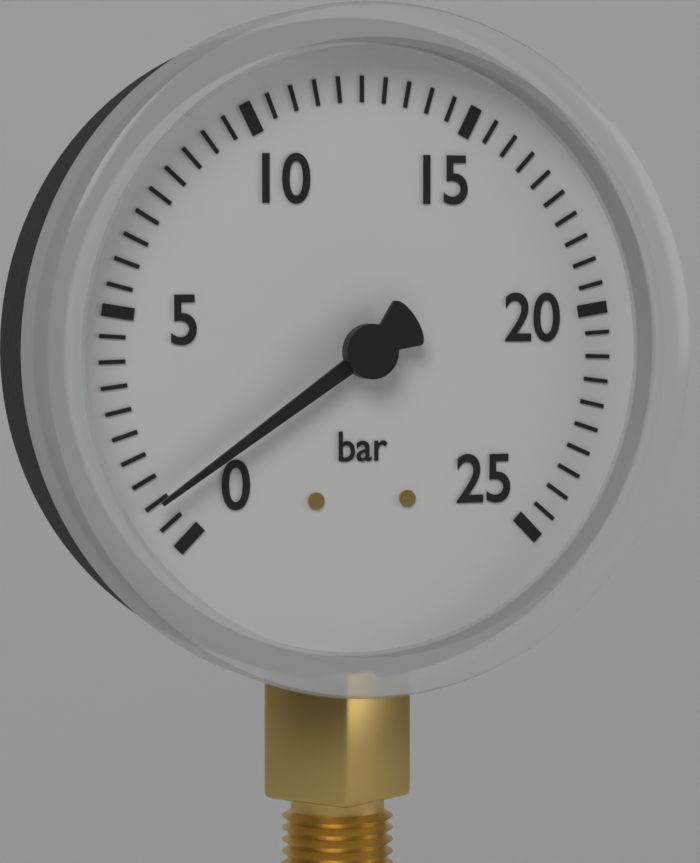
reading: 1.0 bar
